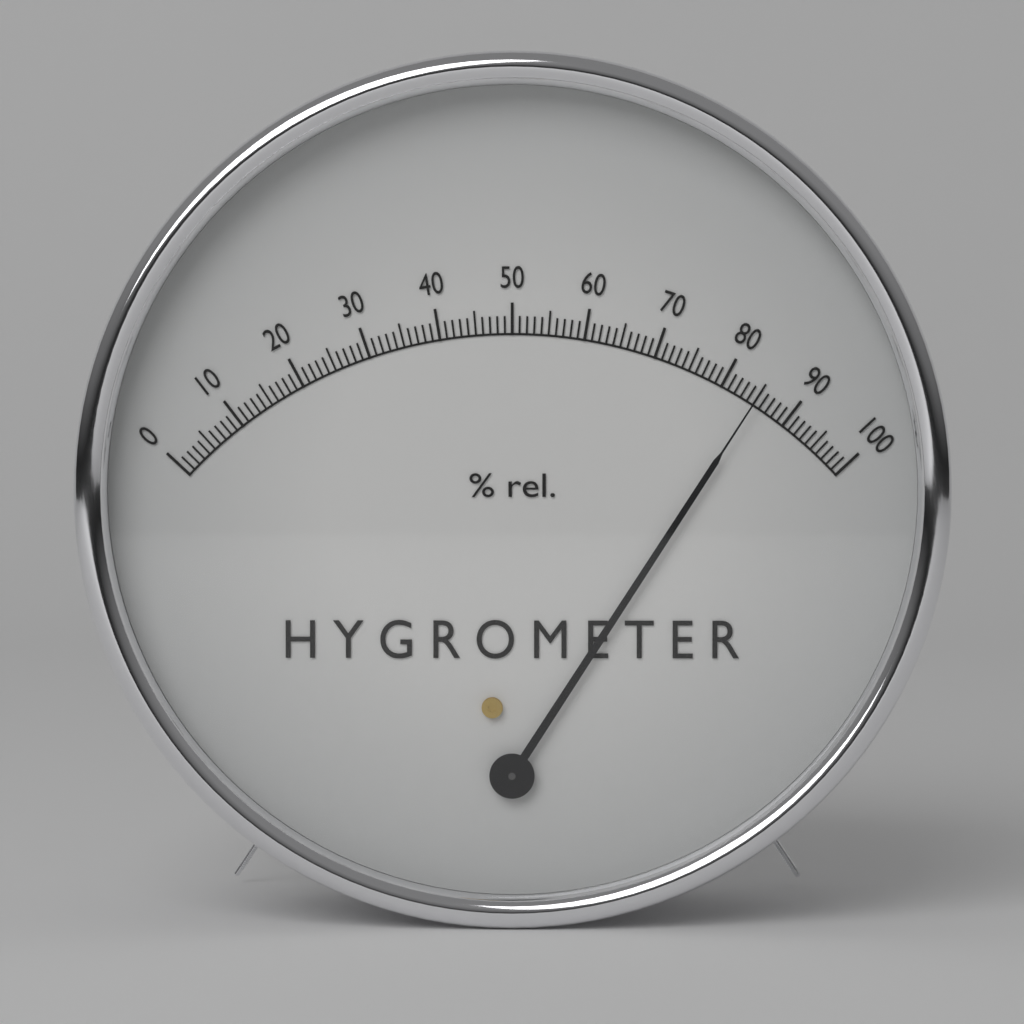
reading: 85 %
